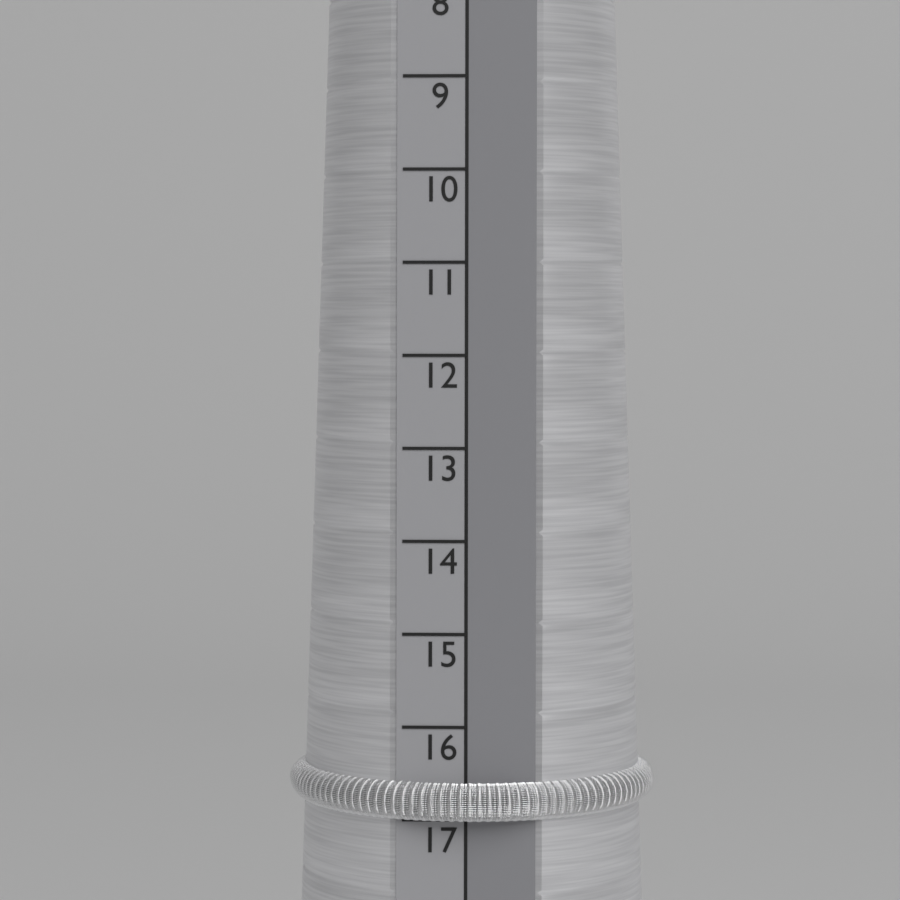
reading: 17 (no unit)
